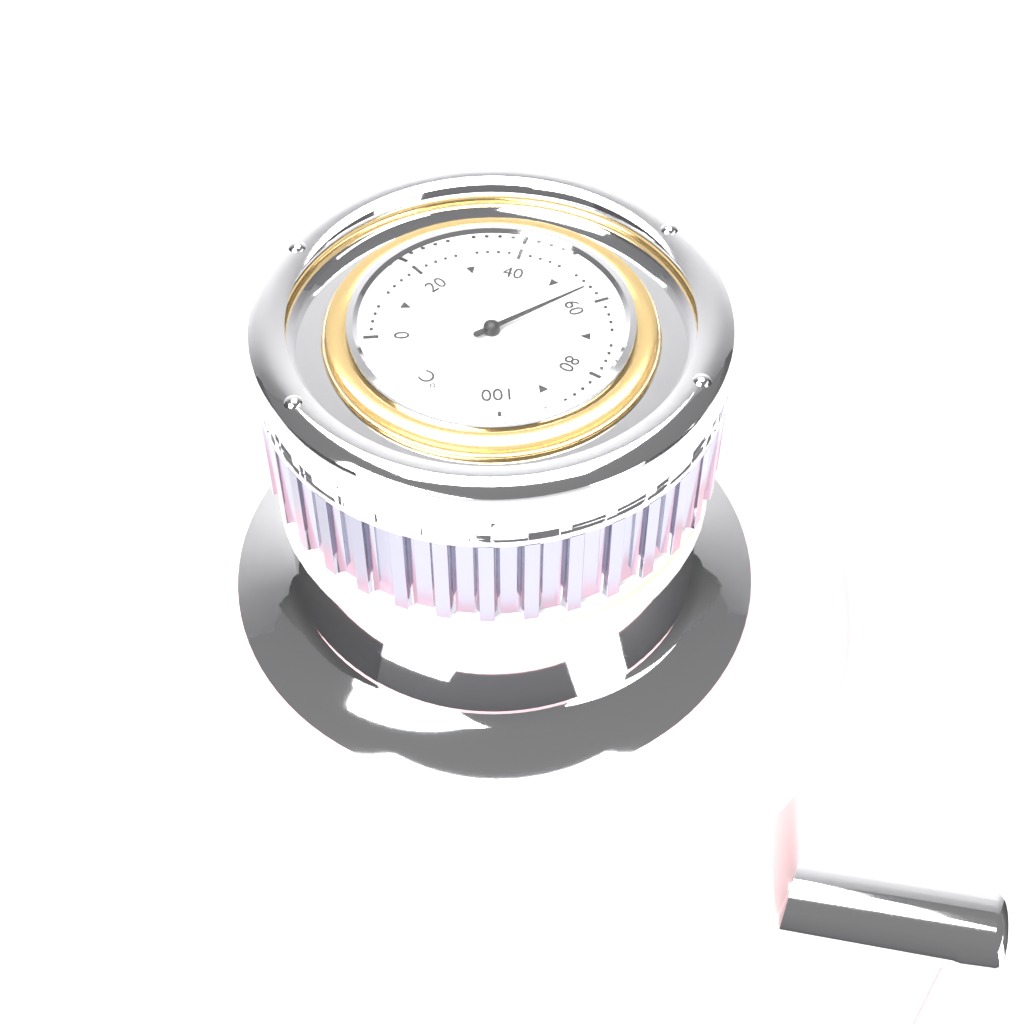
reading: 56 °C
